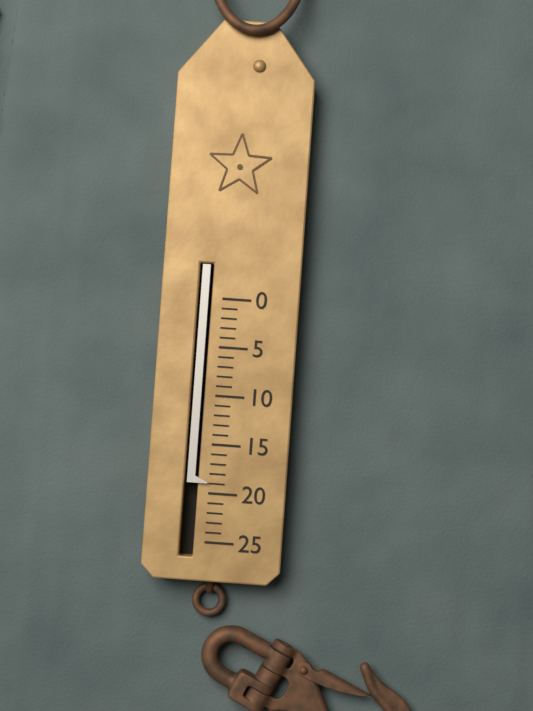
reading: 19 (no unit)
